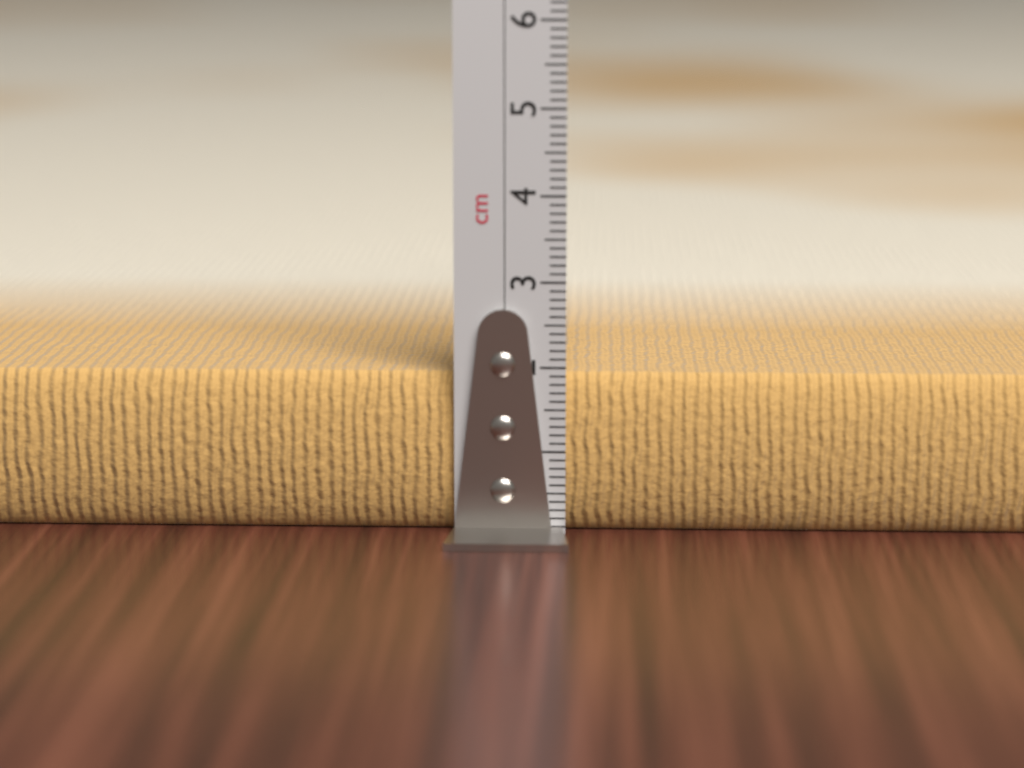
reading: 1.9 cm
